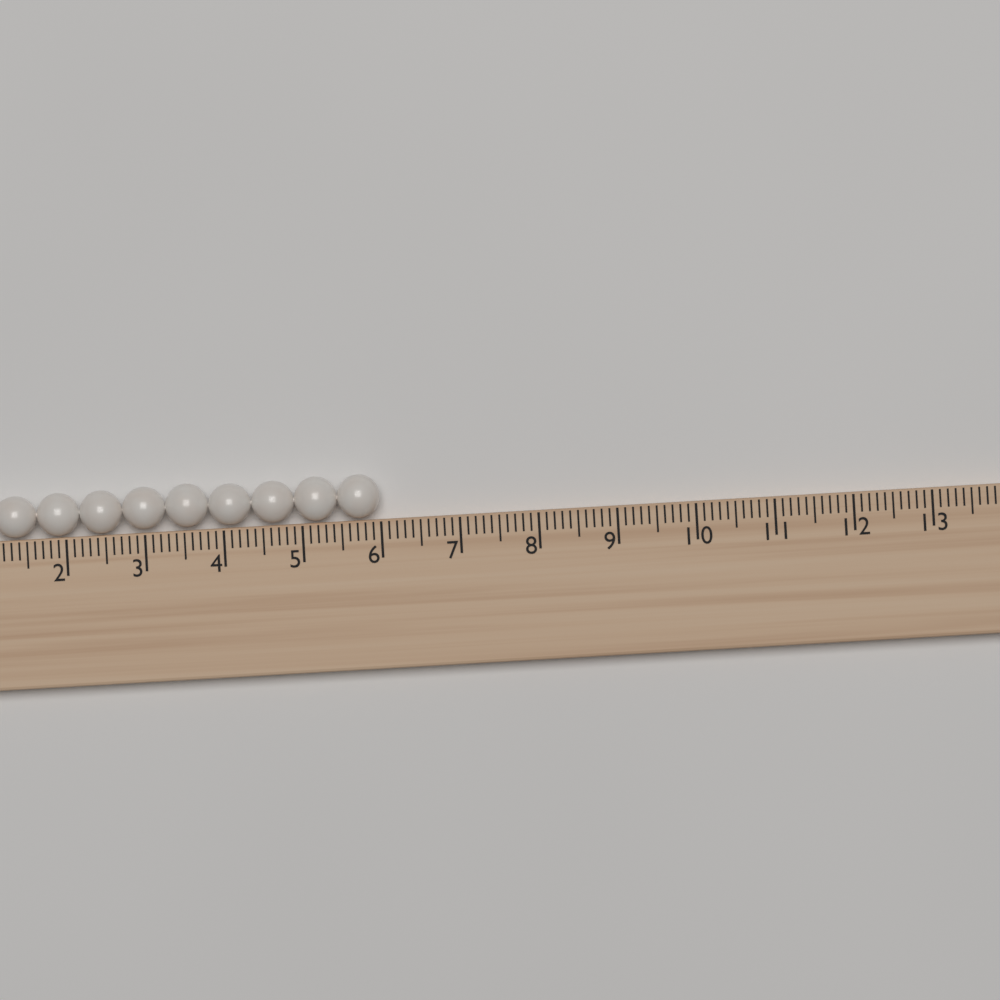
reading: 6.0 (no unit)
